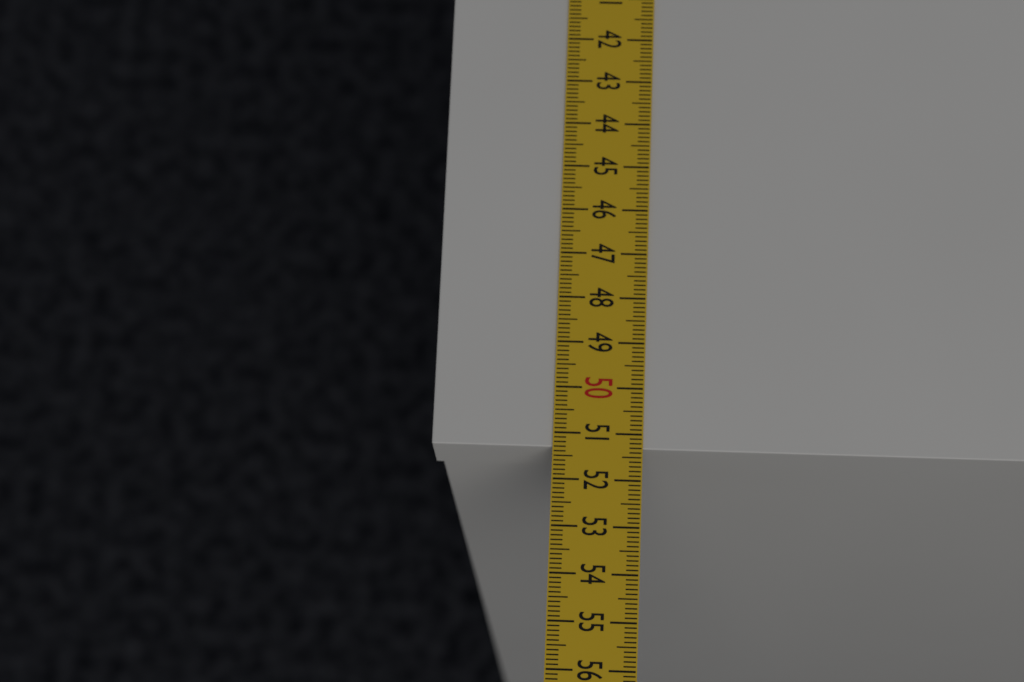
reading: 51.3 cm
